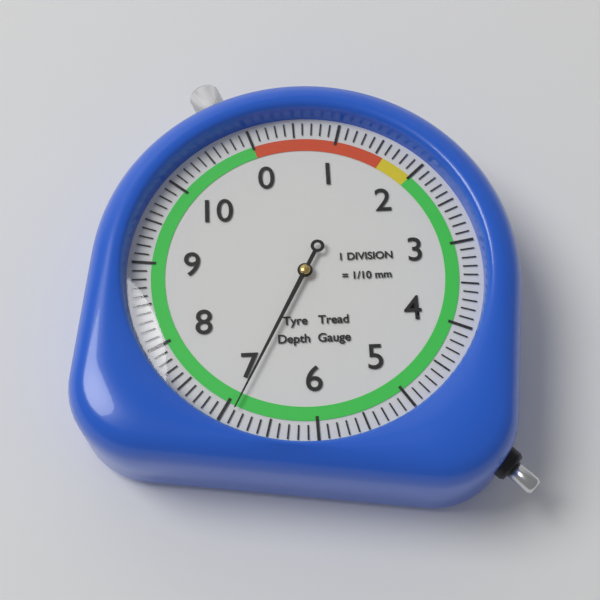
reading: 6.9 mm
